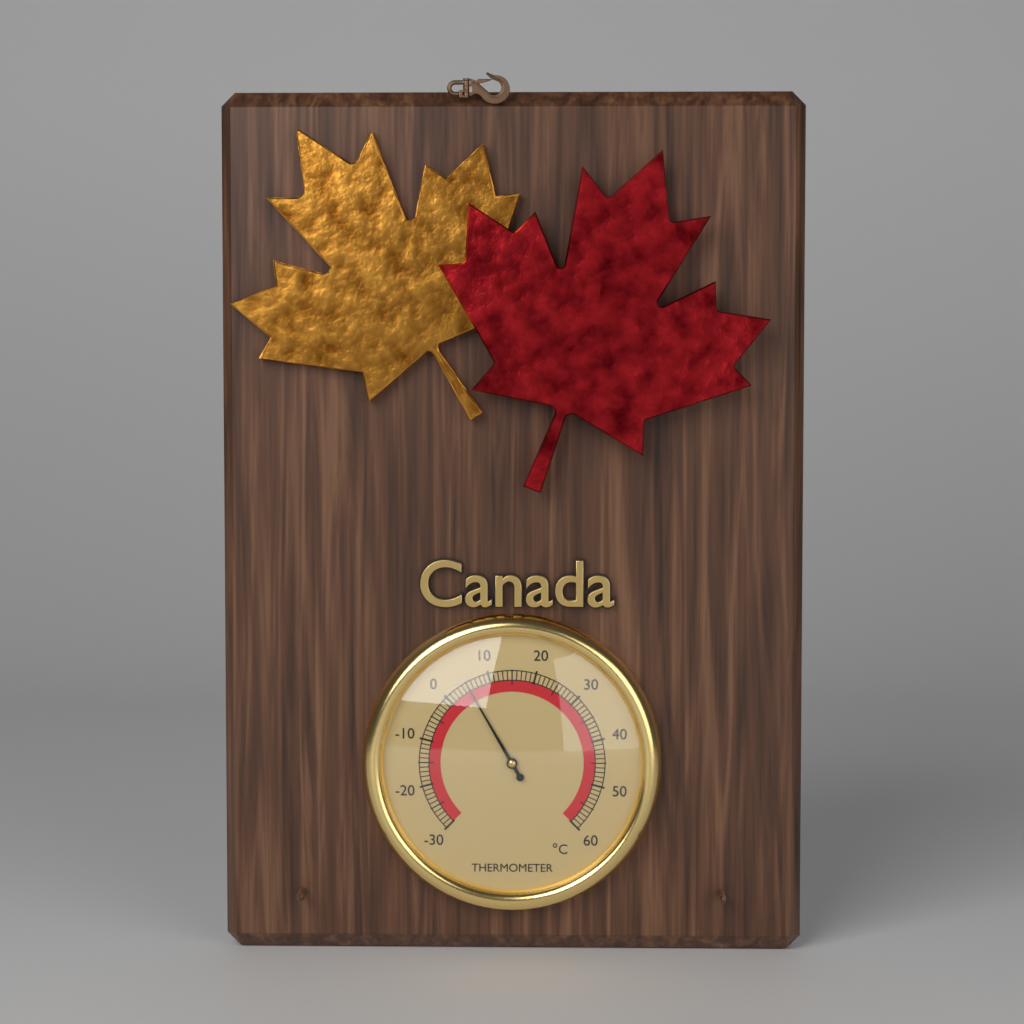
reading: 5 °C
